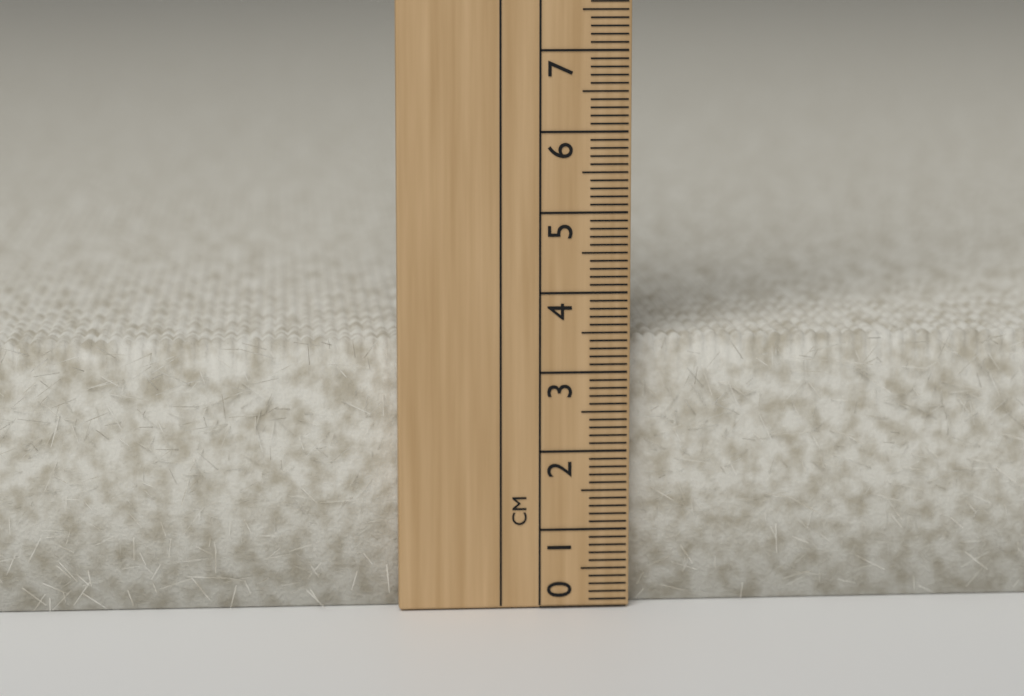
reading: 3.4 cm
